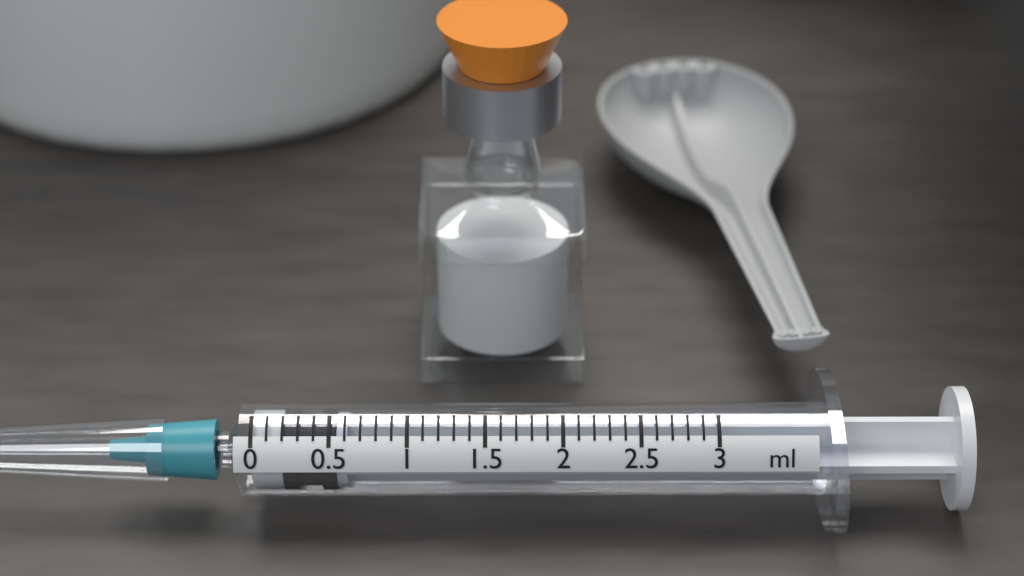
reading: 0.2 ml
